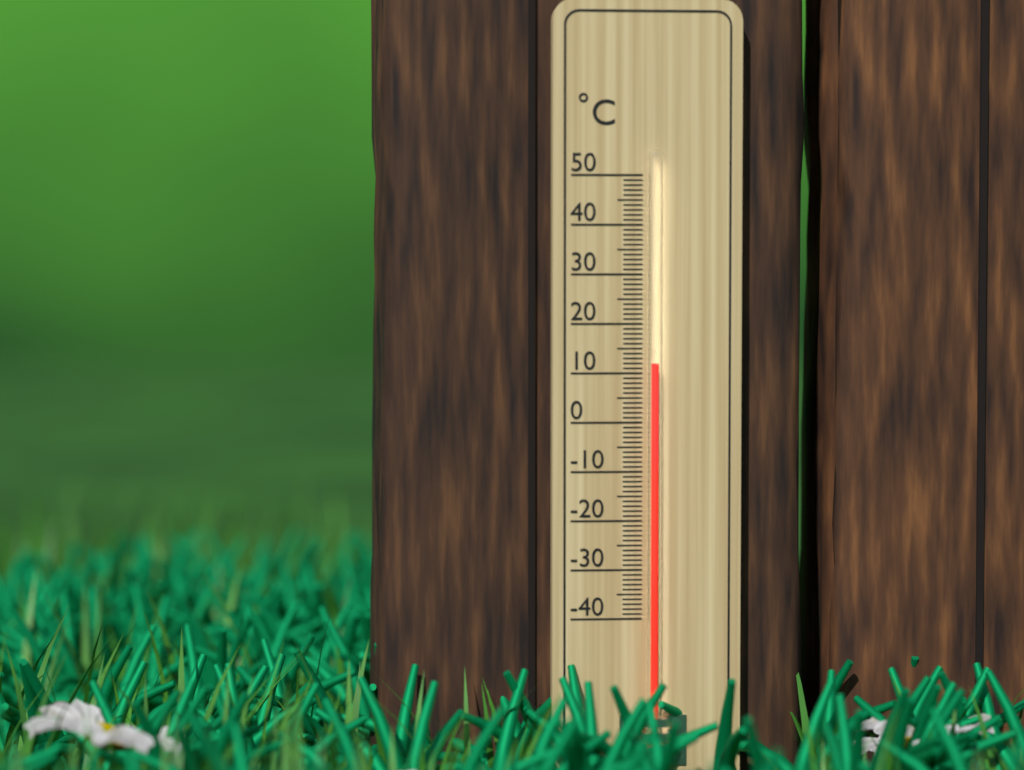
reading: 12 °C
